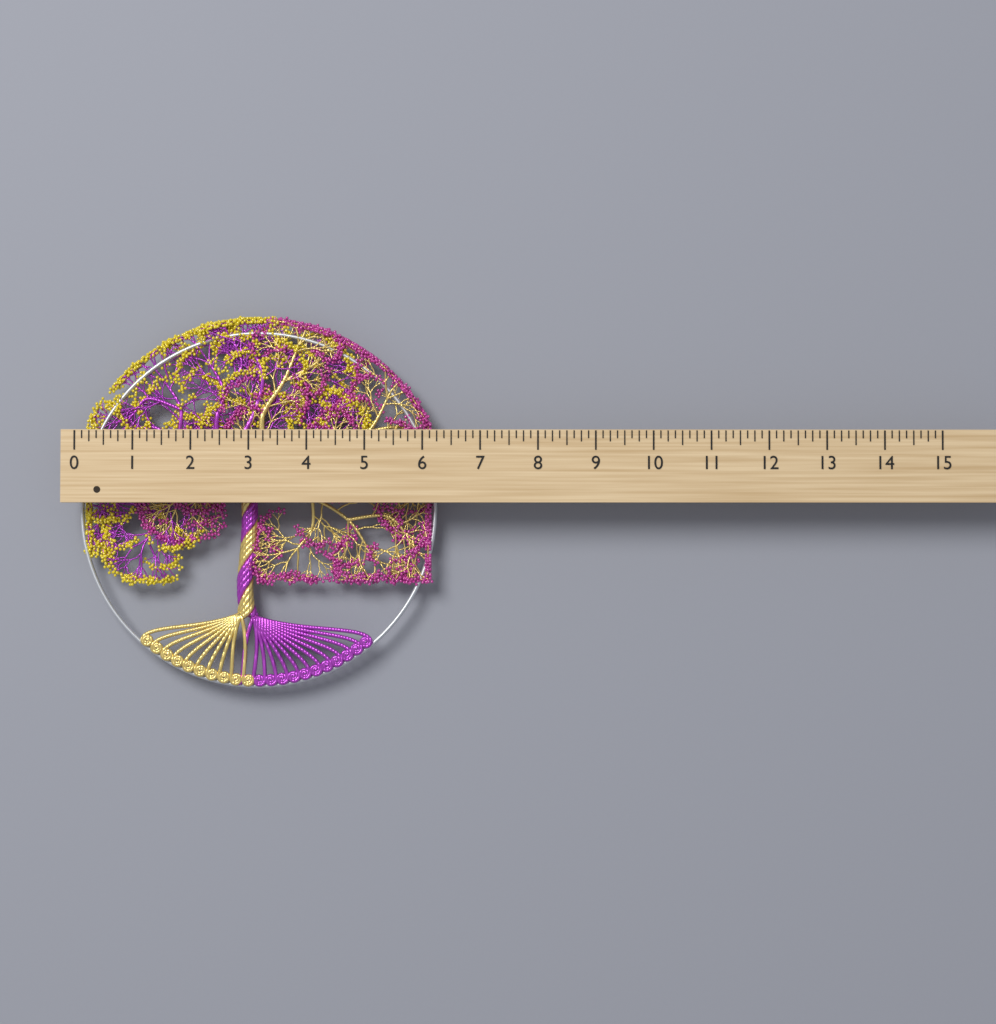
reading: 6.250 (no unit)
